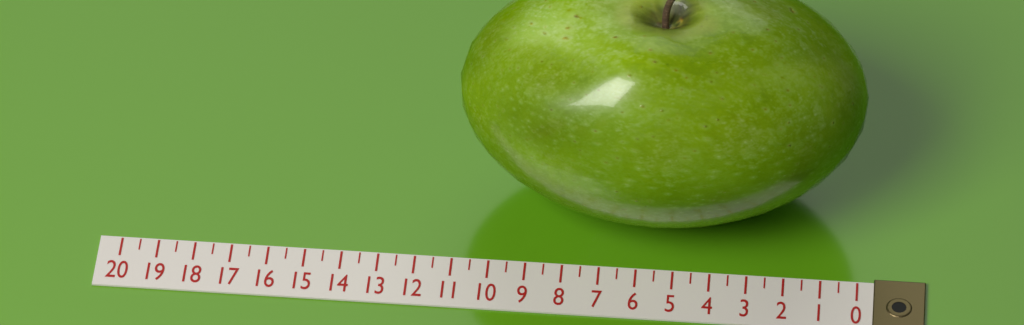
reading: 11.0 (no unit)
